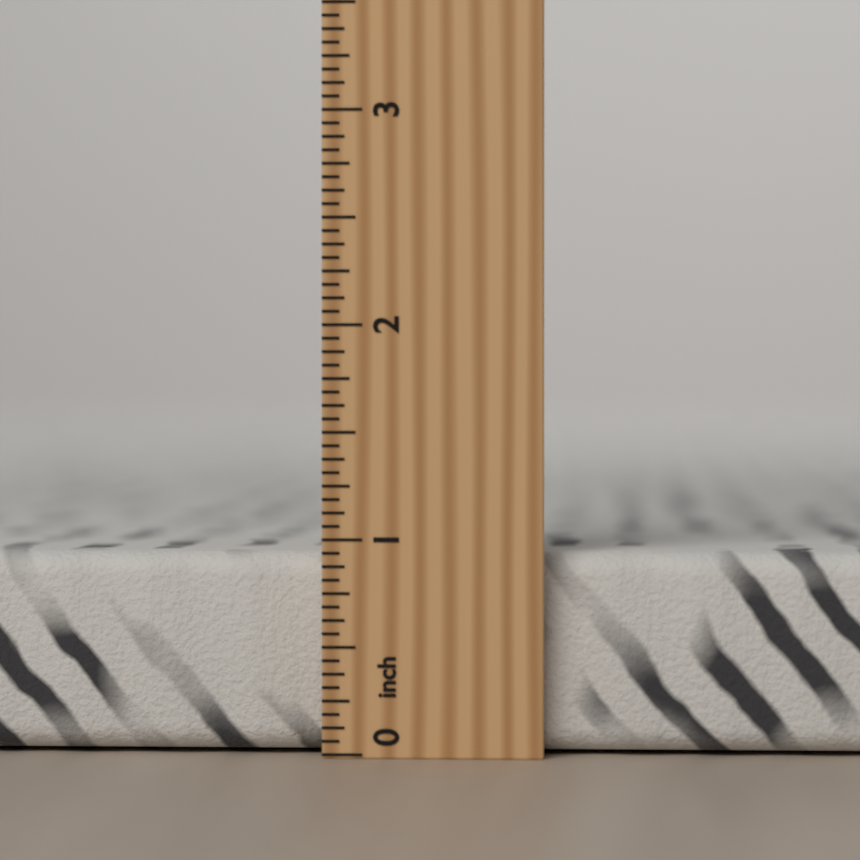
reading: 0.9375 inch
